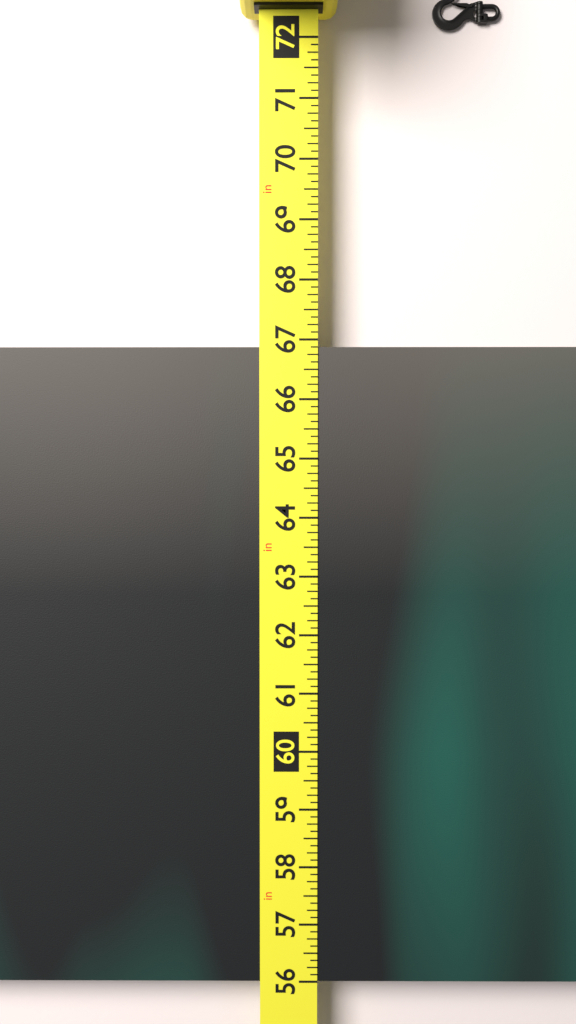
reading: 66.875 in
